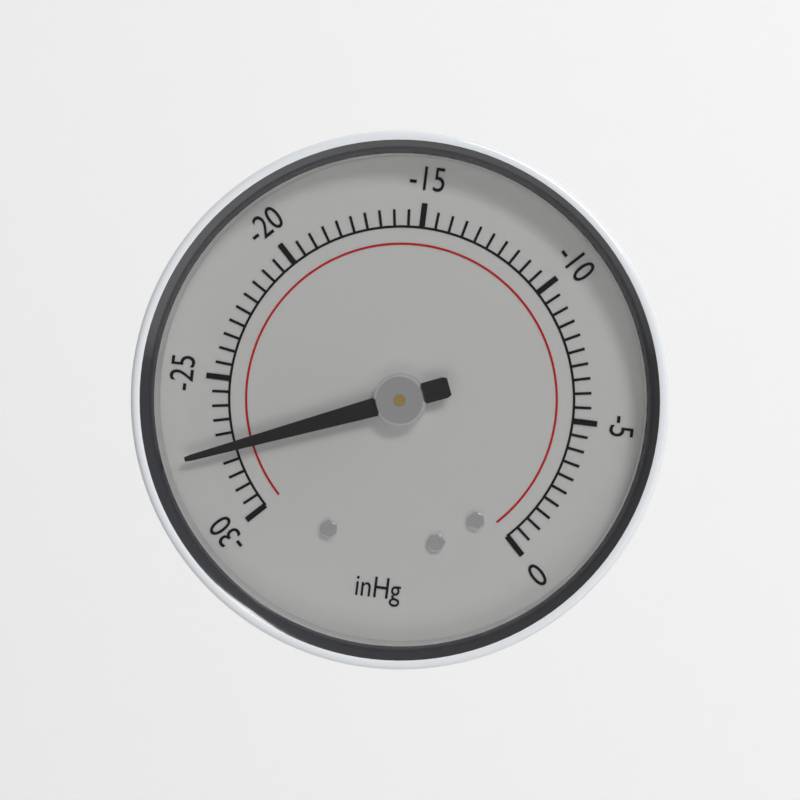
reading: -27.5 inHg
